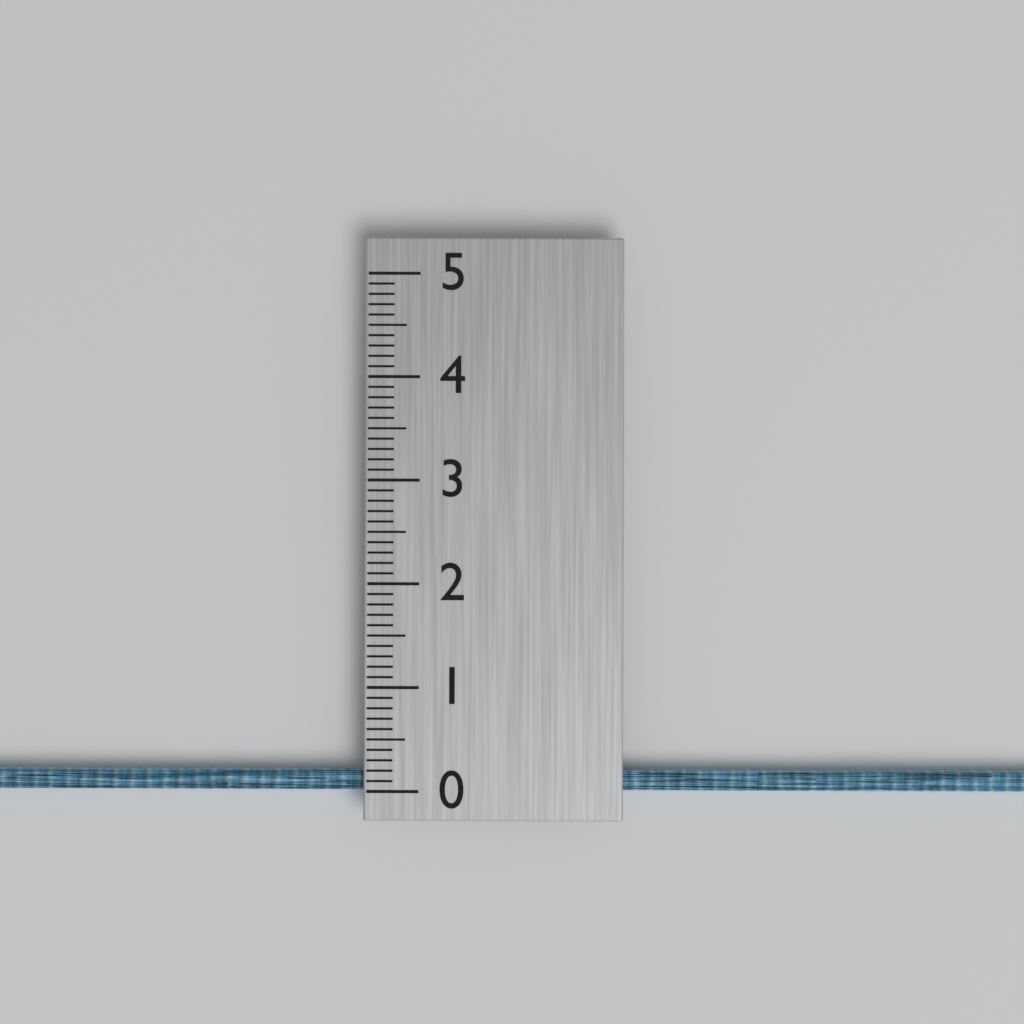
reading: 0.2 (no unit)
